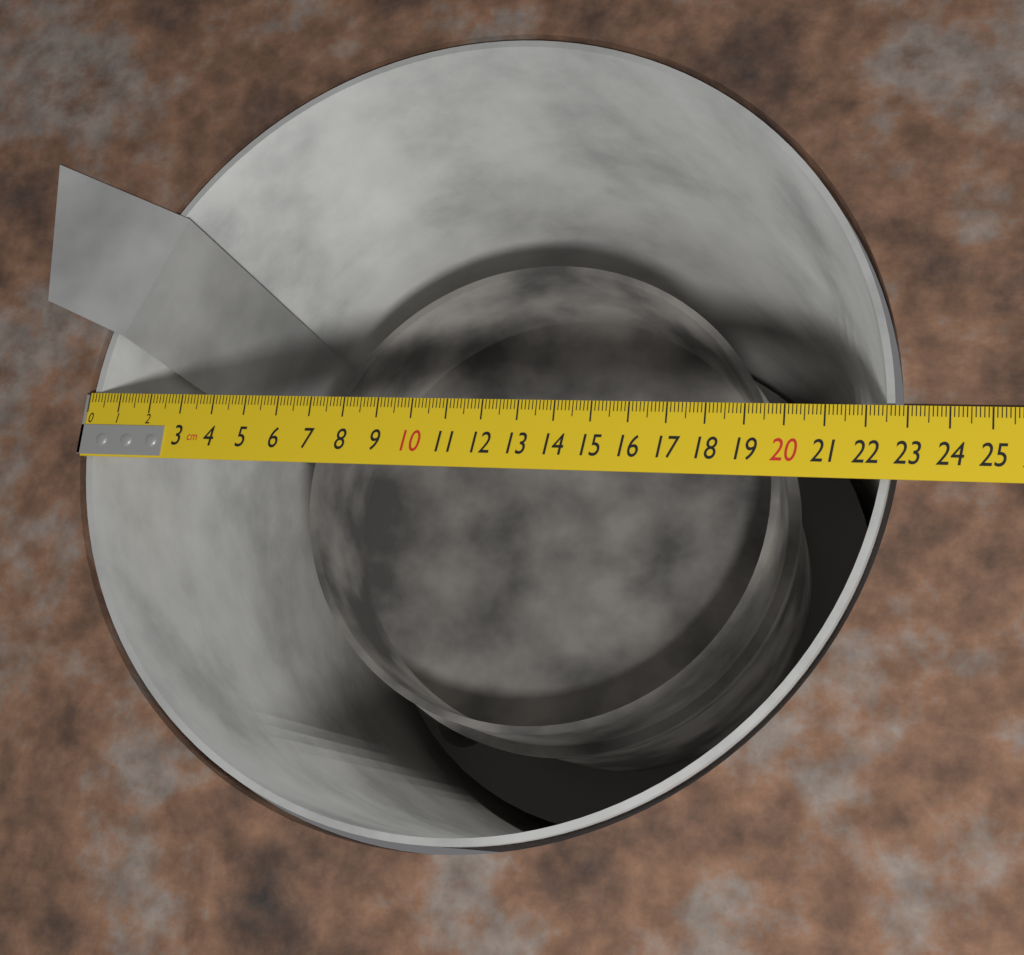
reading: 22.7 cm
